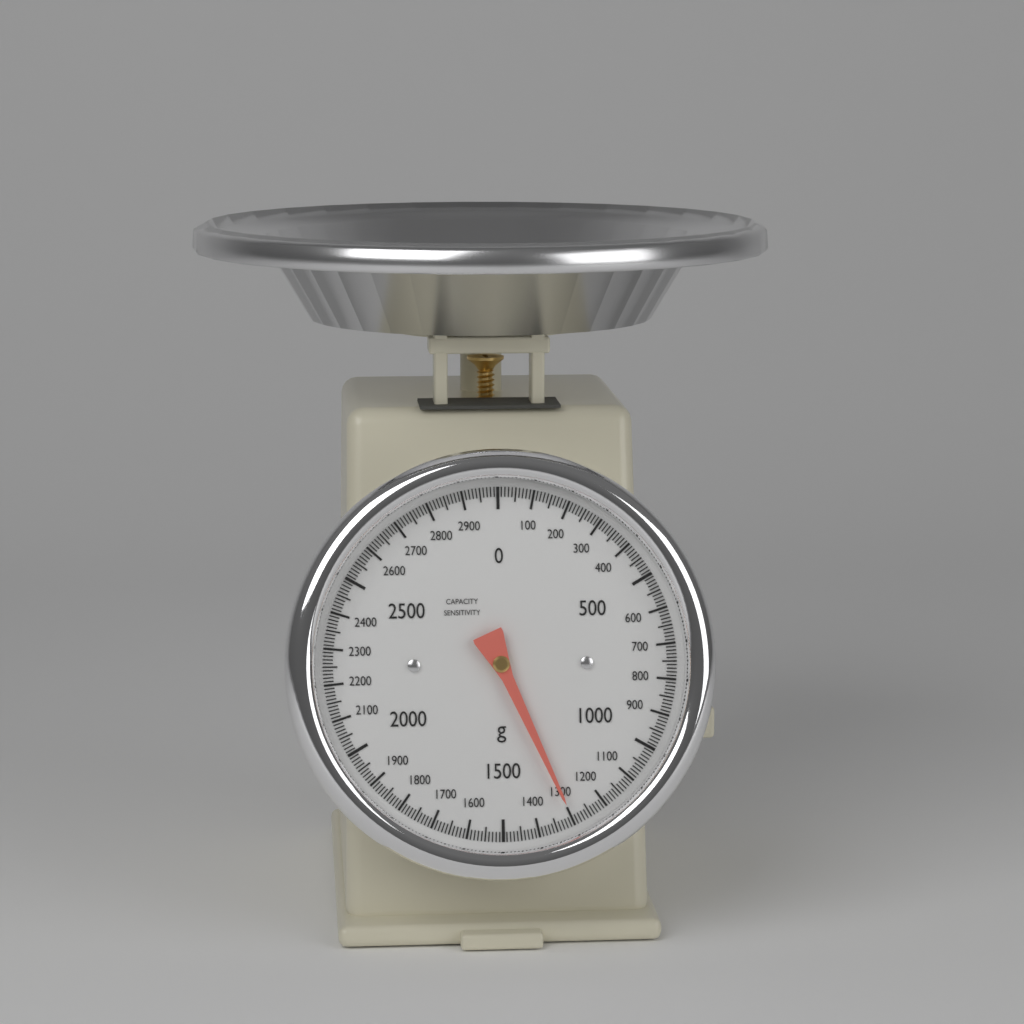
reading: 1300 g
